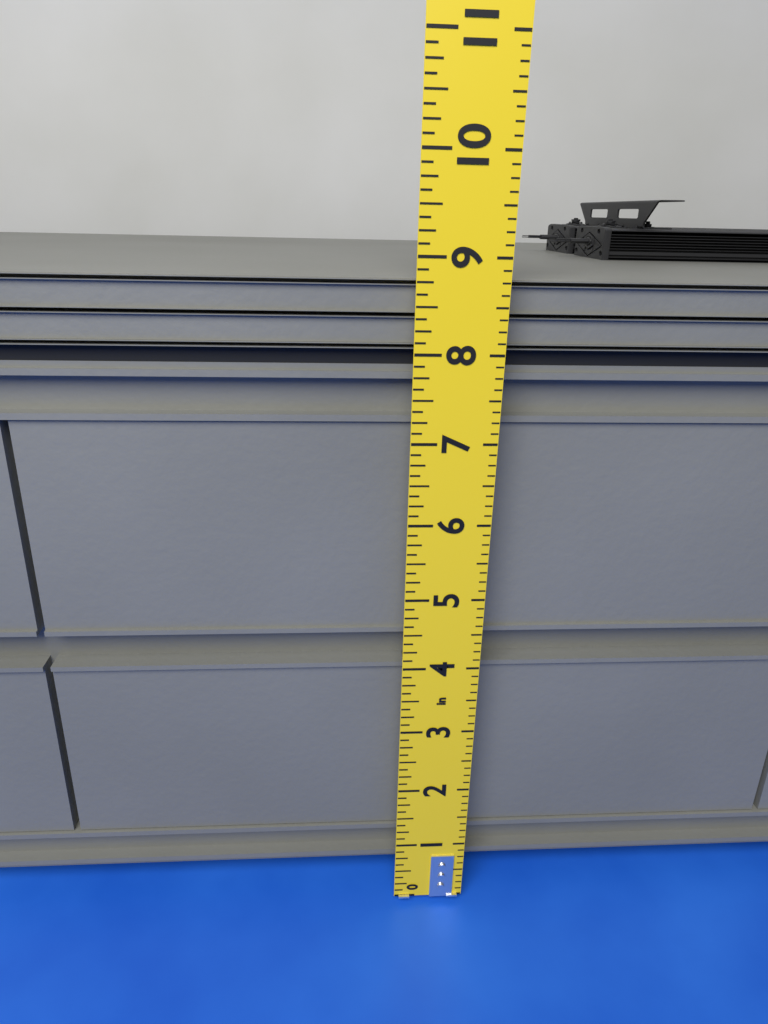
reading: 8.750 in
